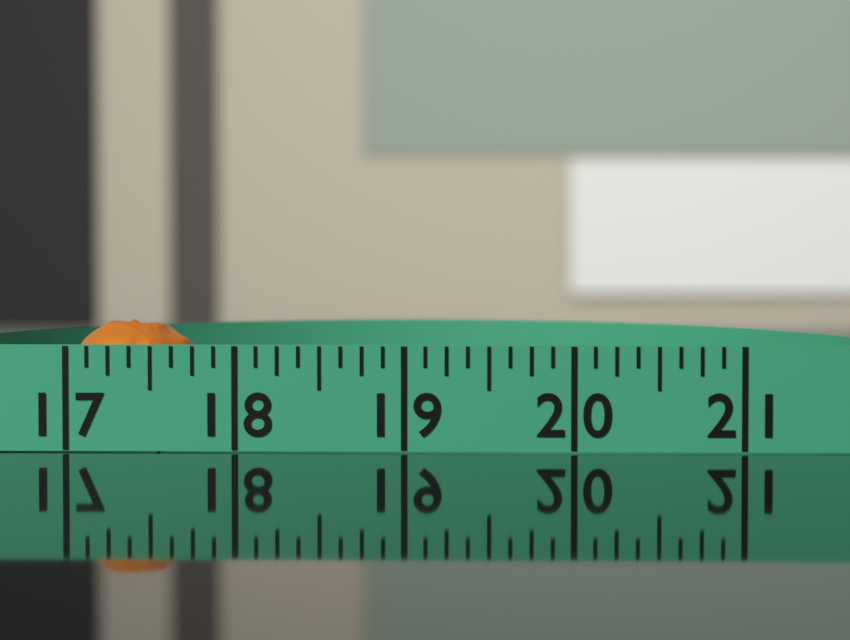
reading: 17.750 (no unit)
